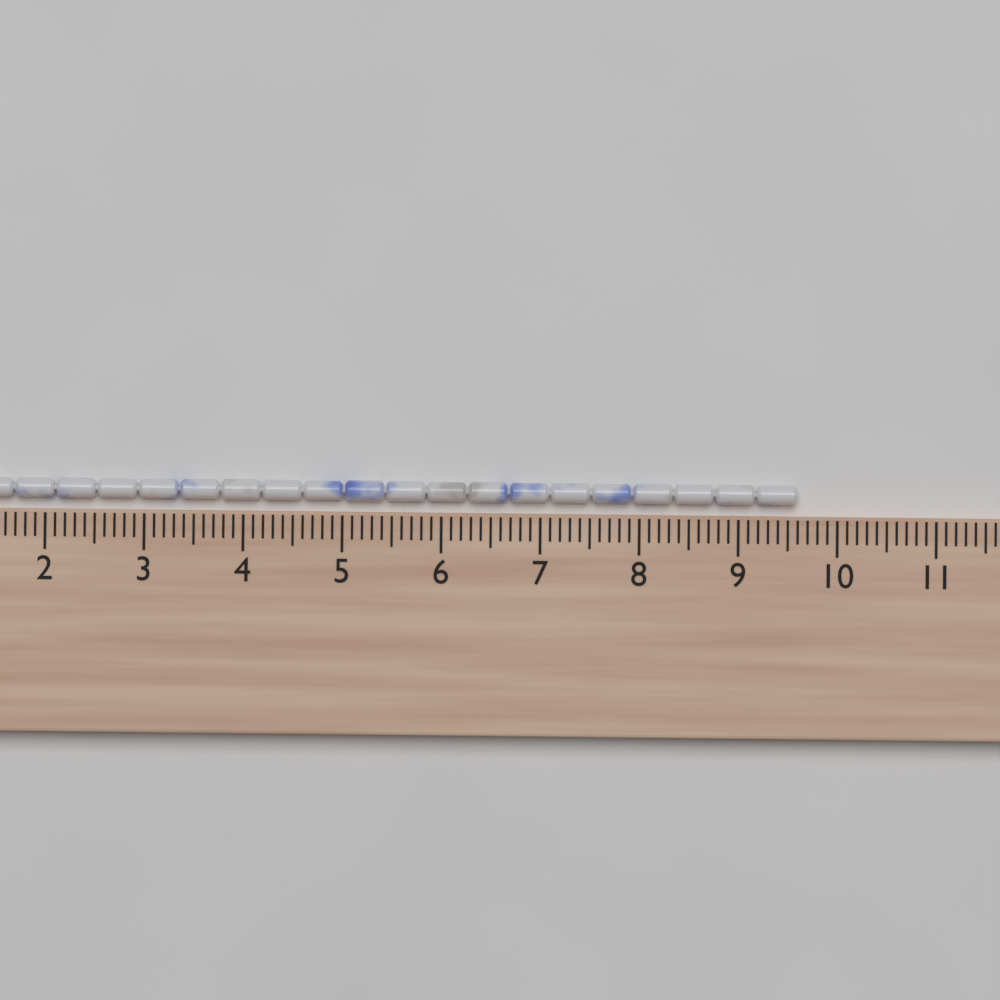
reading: 9.6 cm
